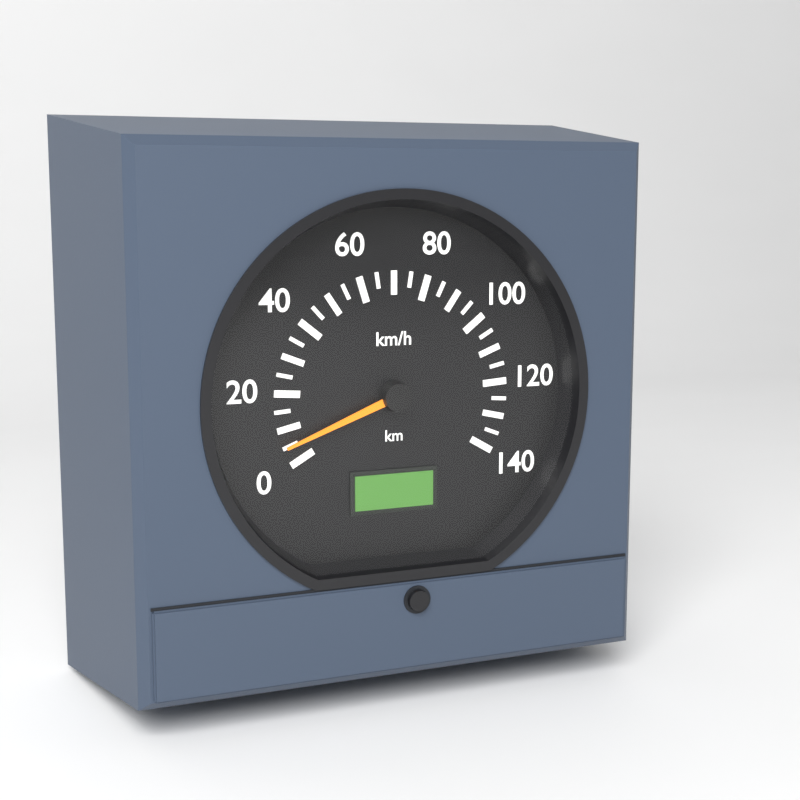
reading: 5 km/h
